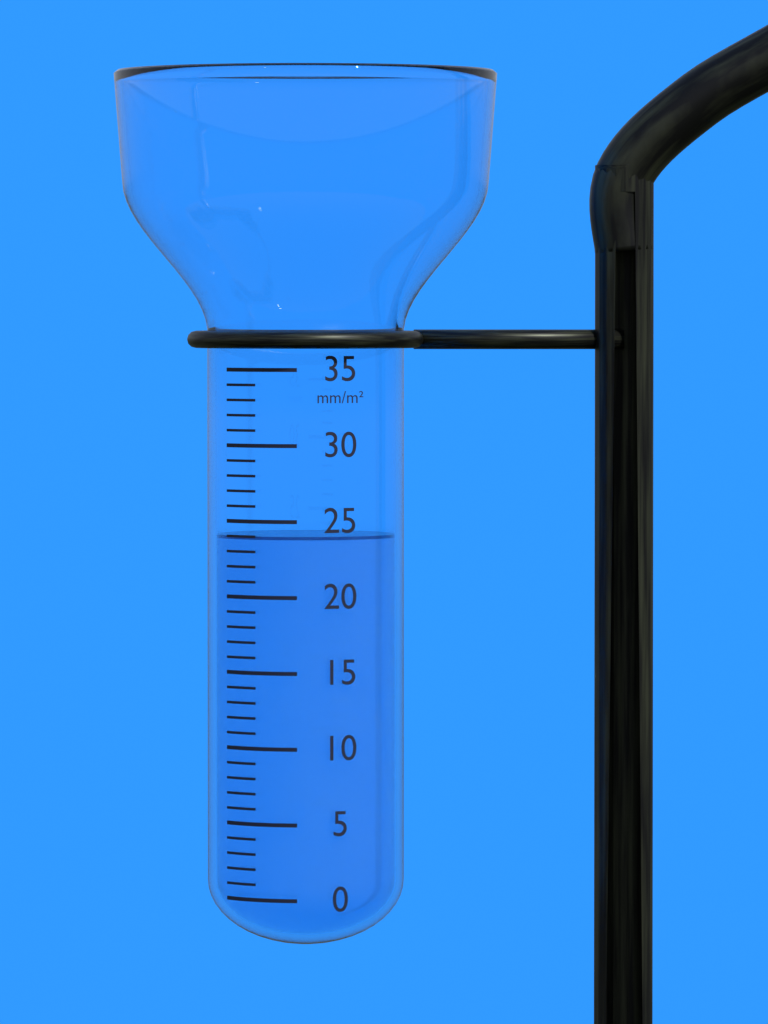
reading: 24 mm/m²
